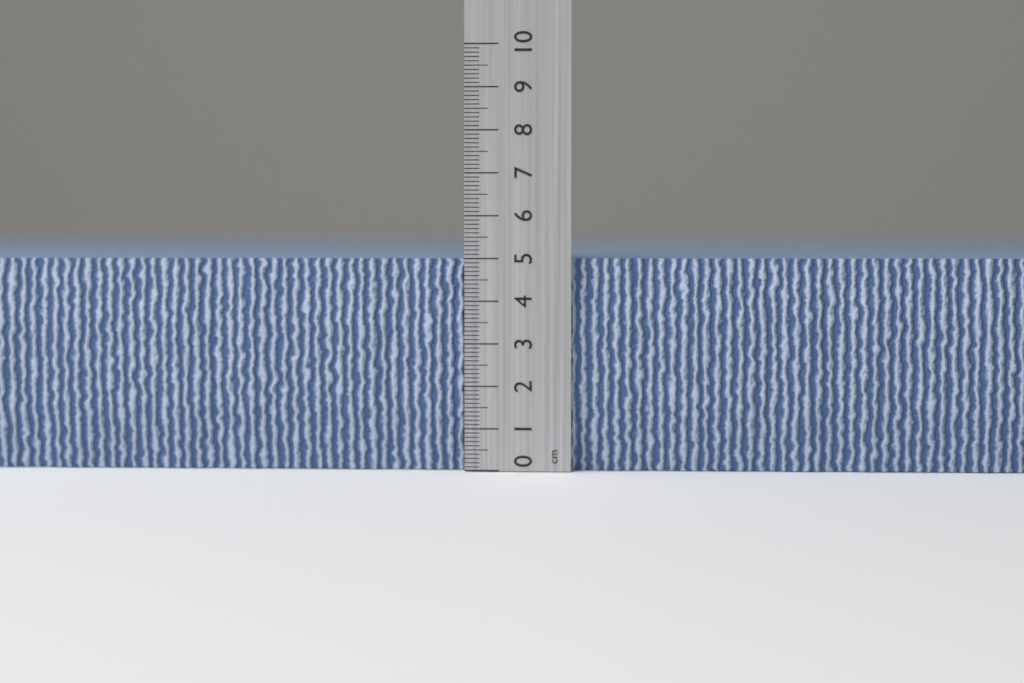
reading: 5.0 cm
